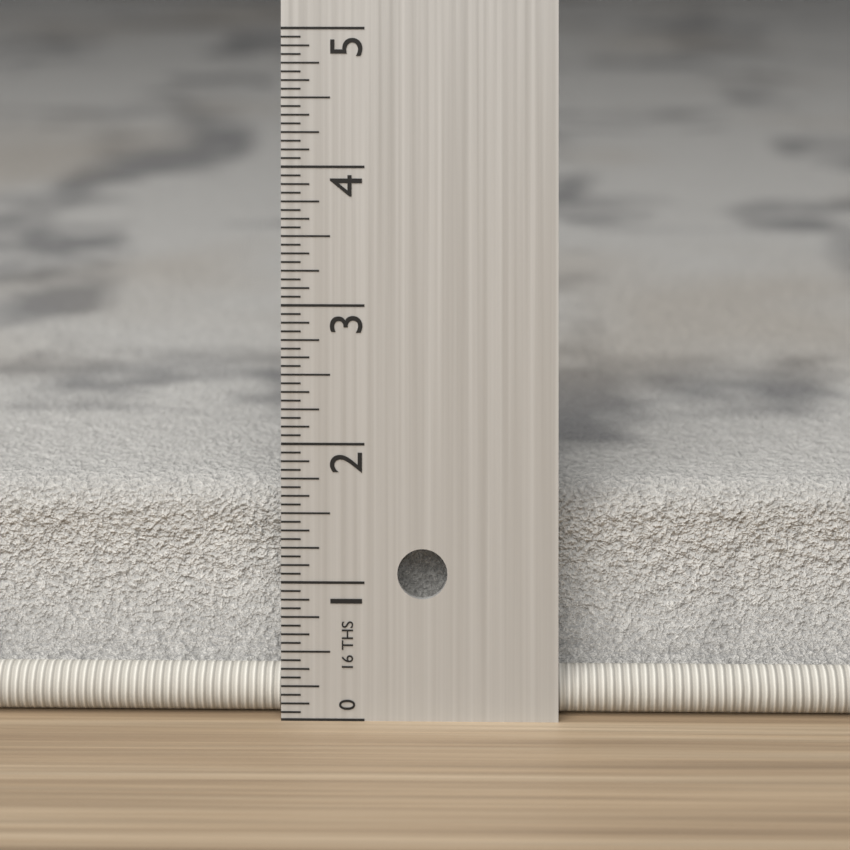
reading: 1.6250 in
